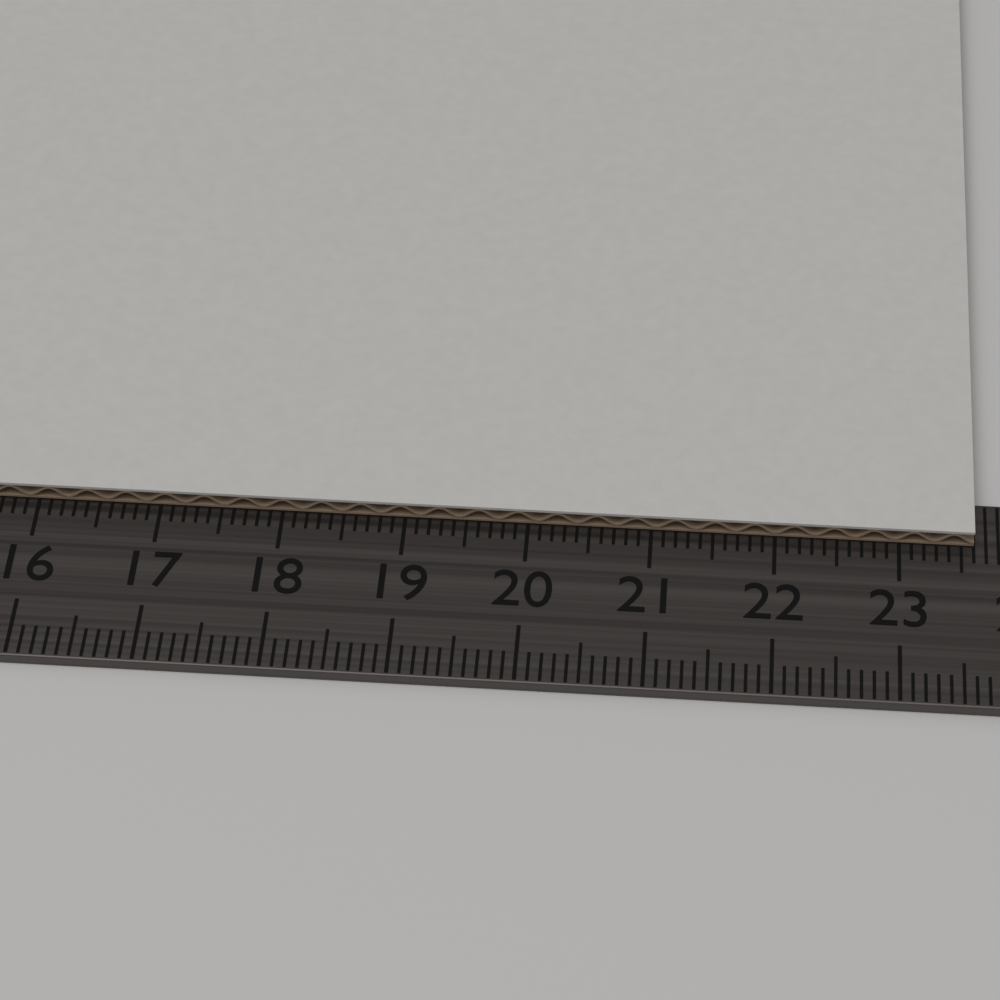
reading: 23.6 cm
